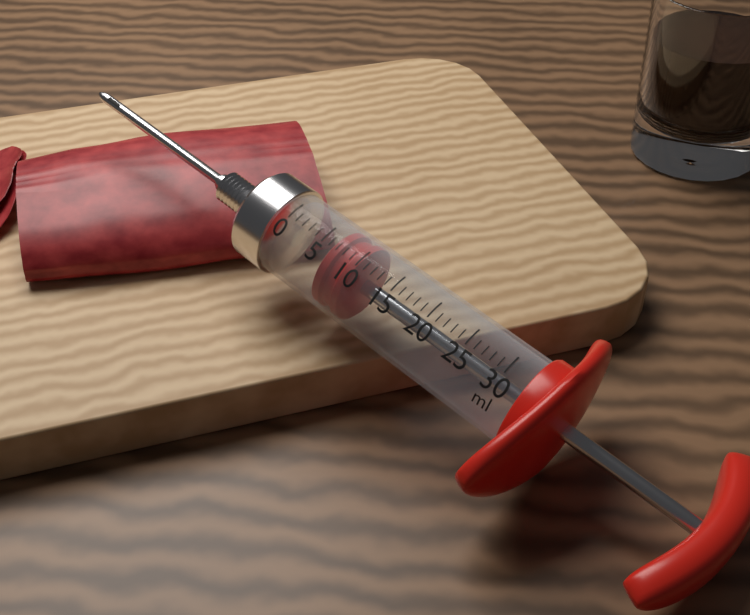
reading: 6 ml
